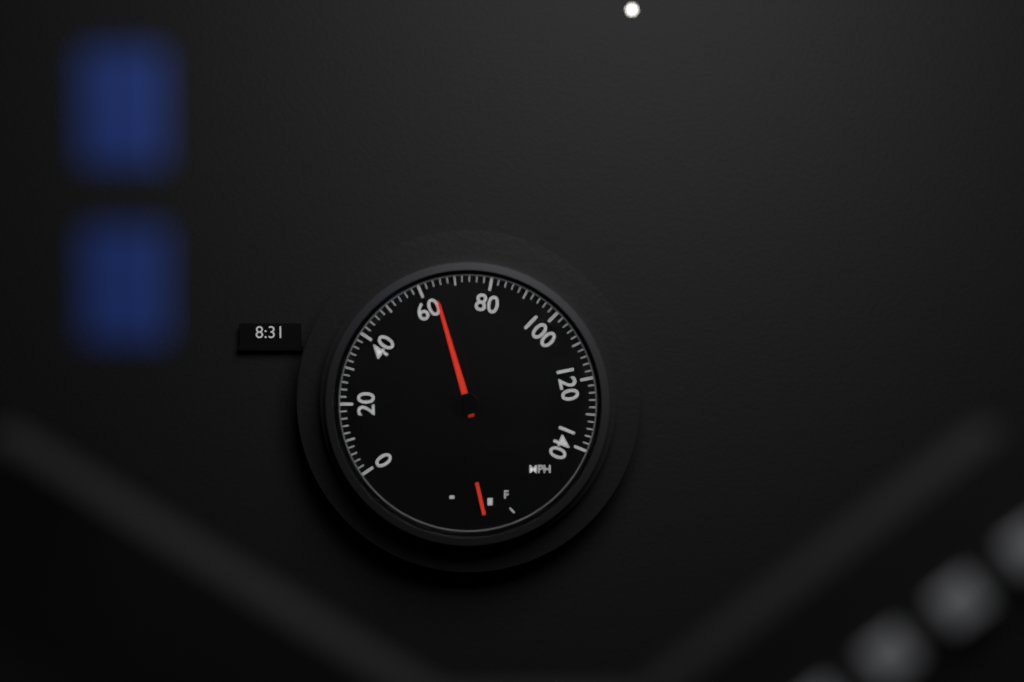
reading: 64 mph
